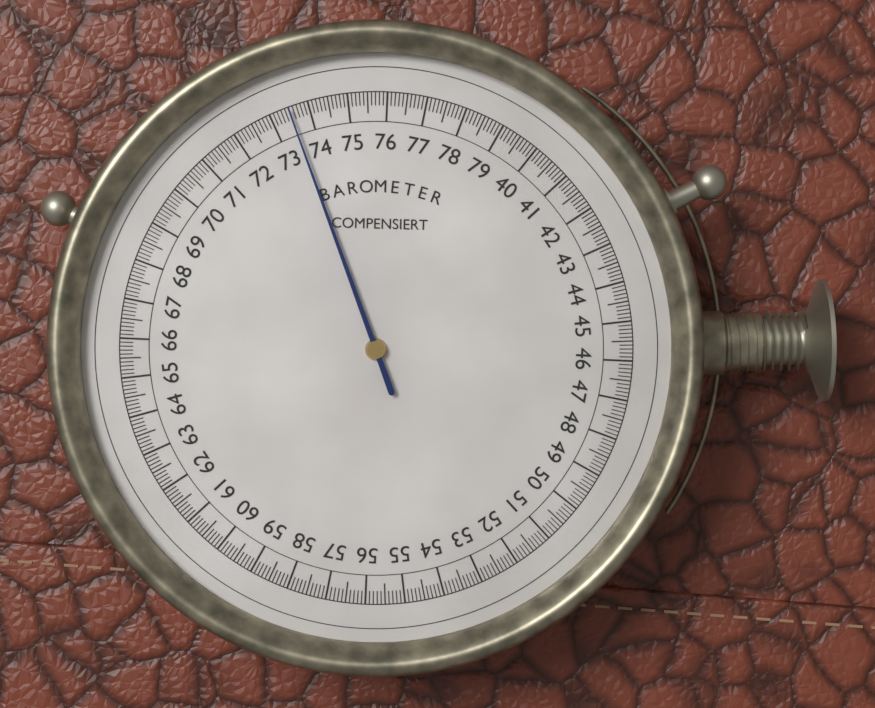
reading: 73.5 (no unit)
